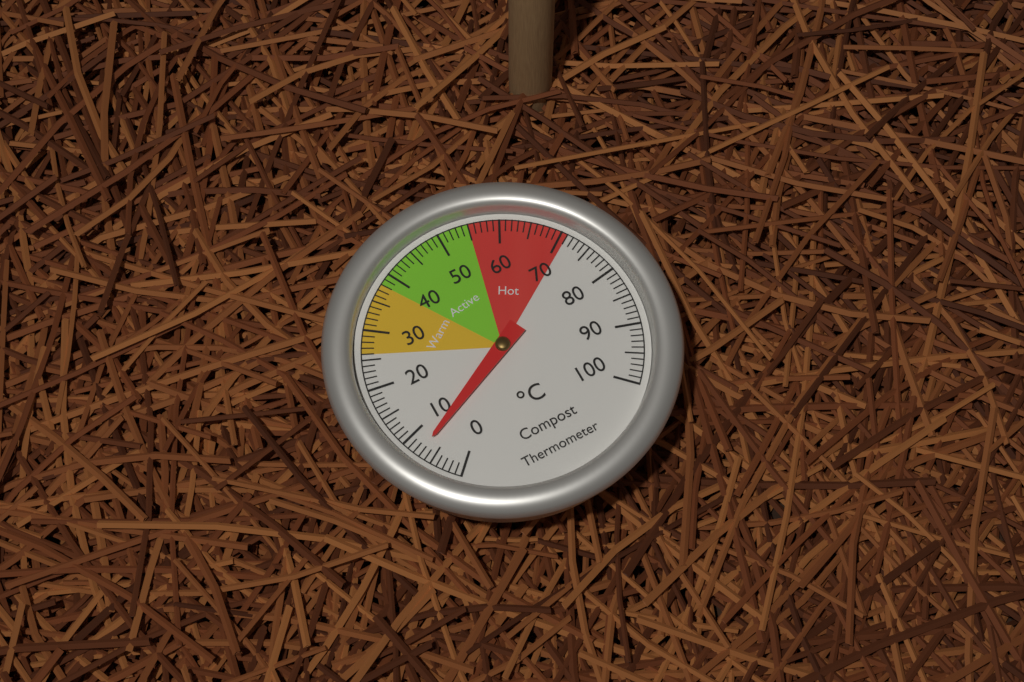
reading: 7 °C
